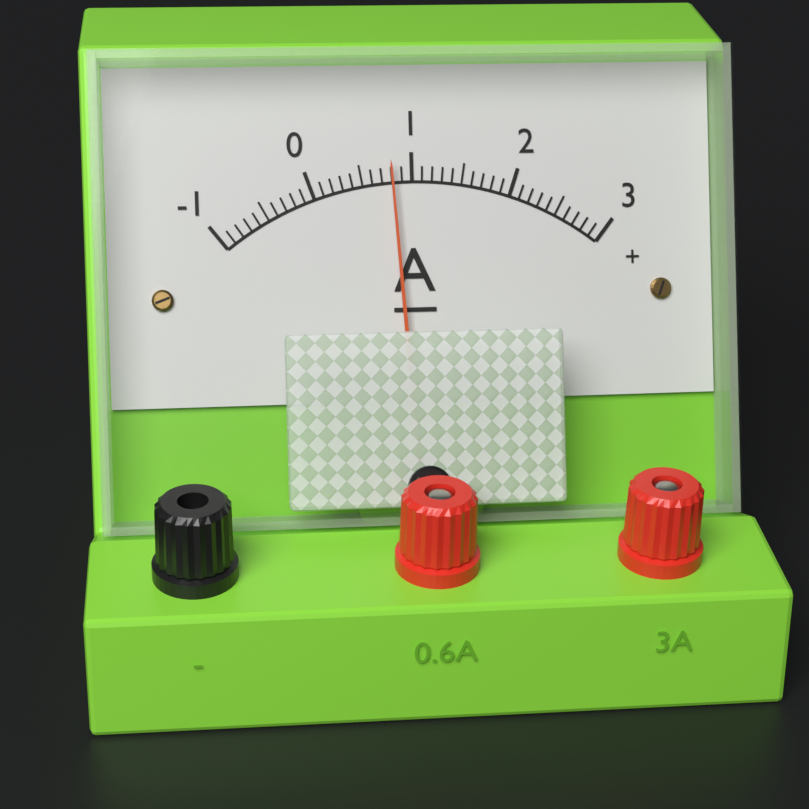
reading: 0.8 A
